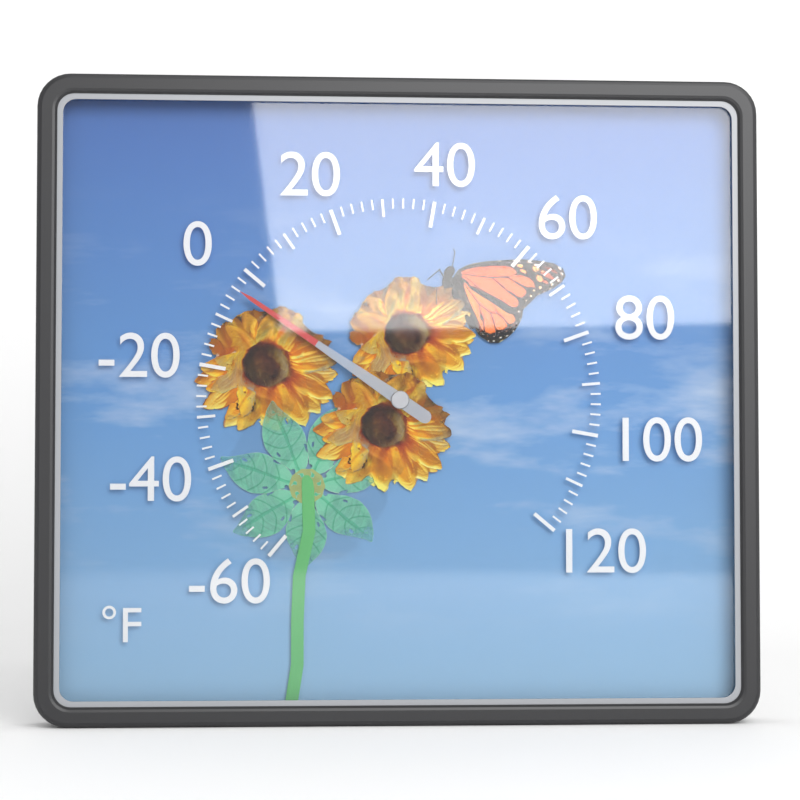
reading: -4 °F
